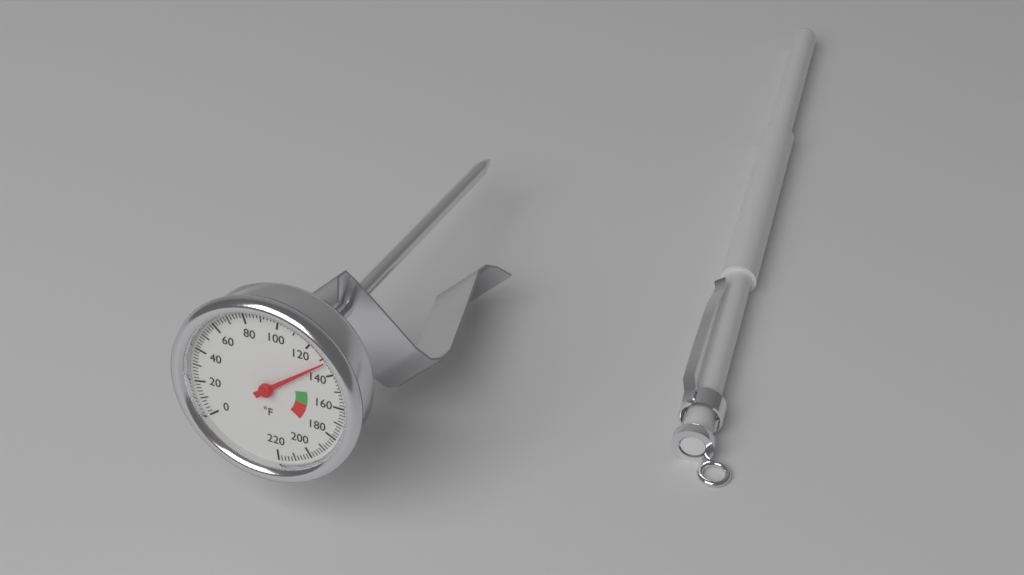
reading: 132 °F
